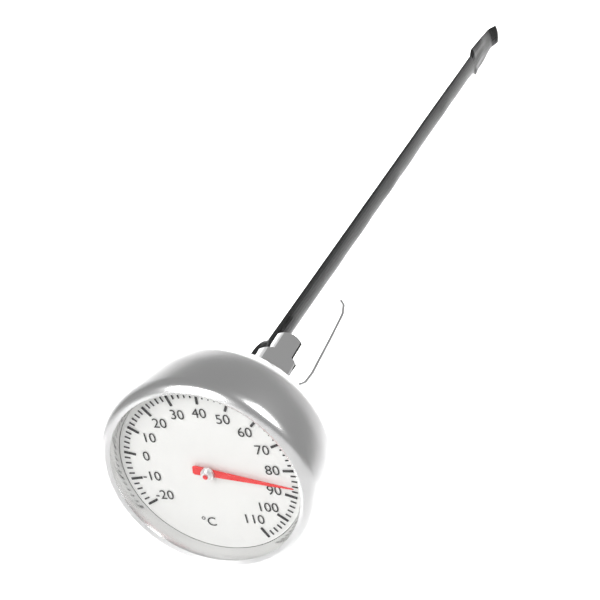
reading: 86 °C
